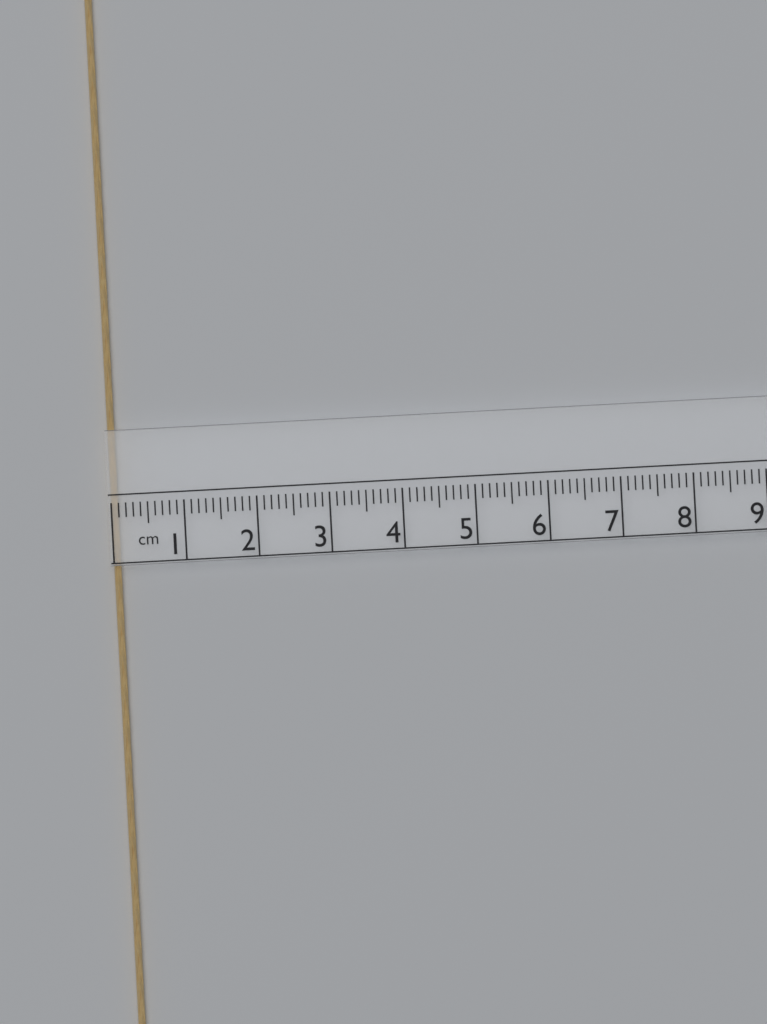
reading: 0.1 cm
